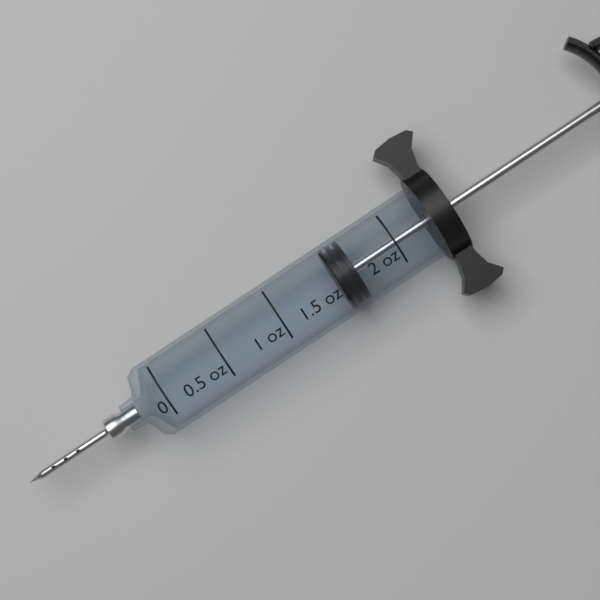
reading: 1.5 oz
